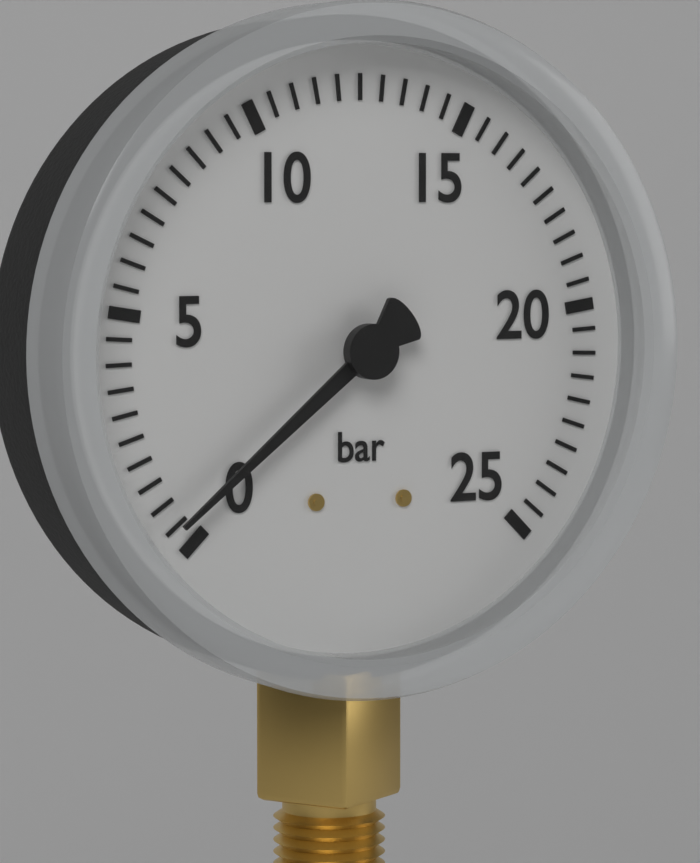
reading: 0.5 bar
